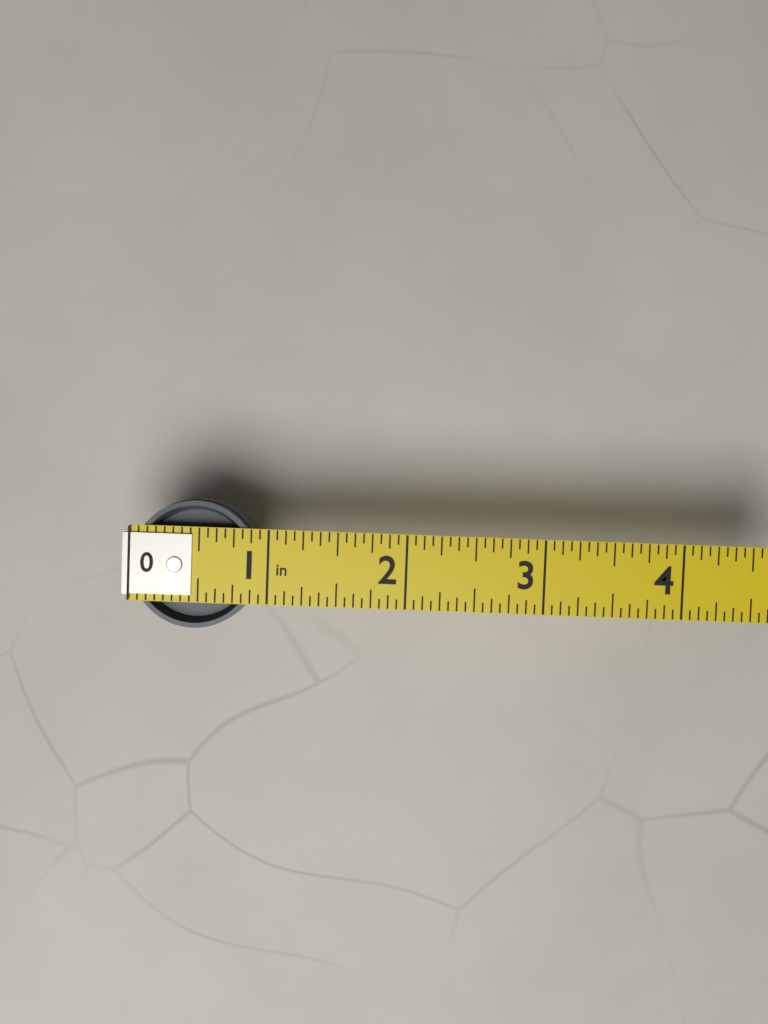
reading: 0.9375 in
